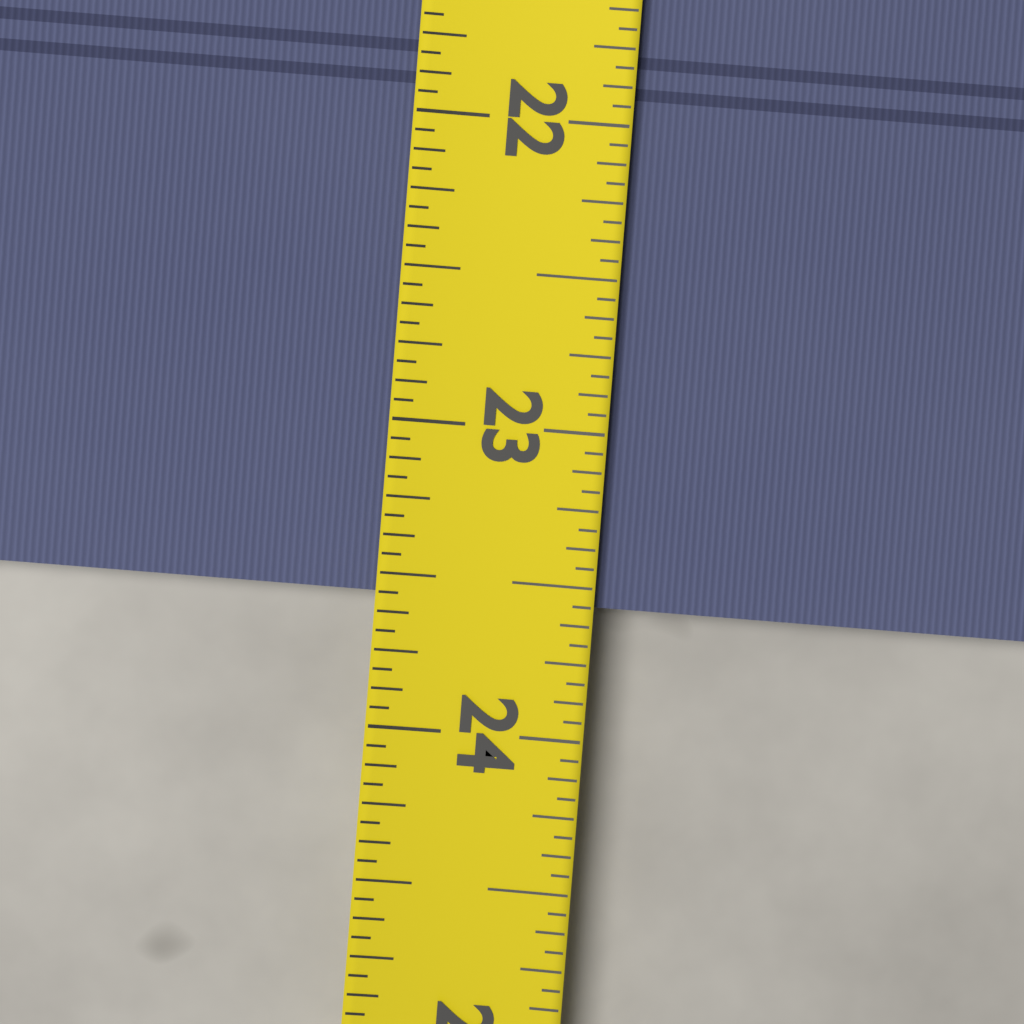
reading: 23.5625 (no unit)
